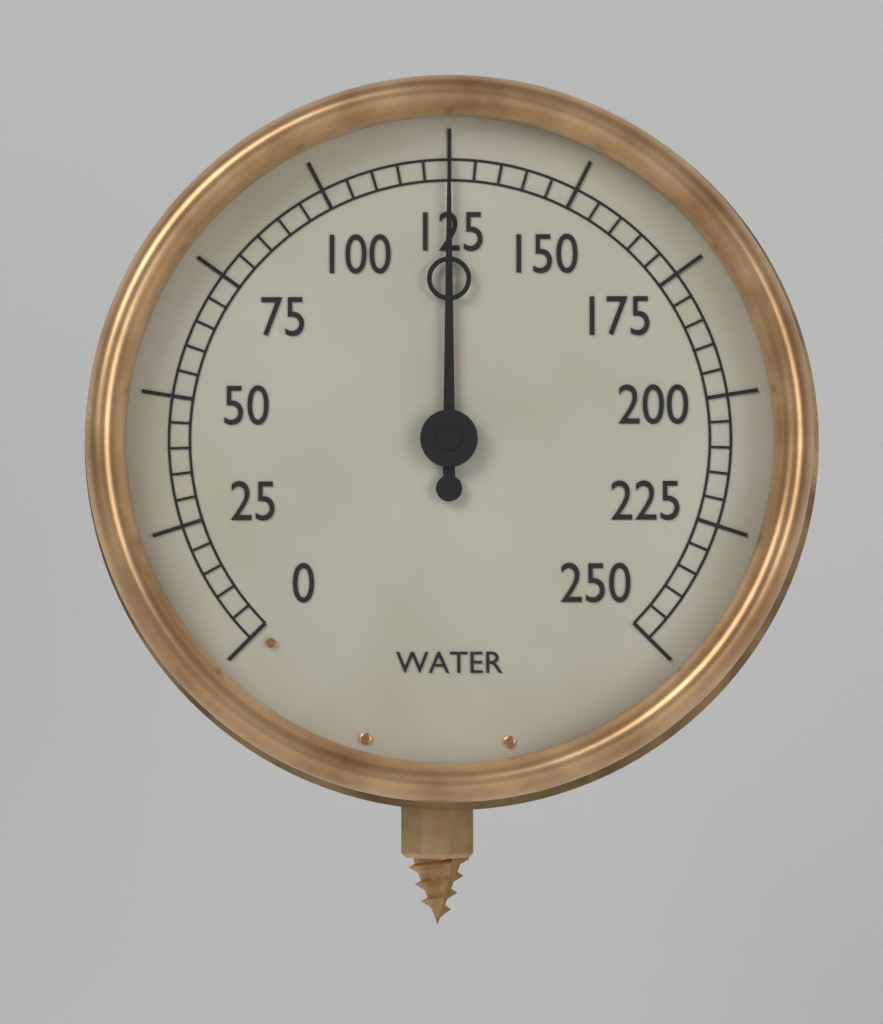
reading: 125 (no unit)
